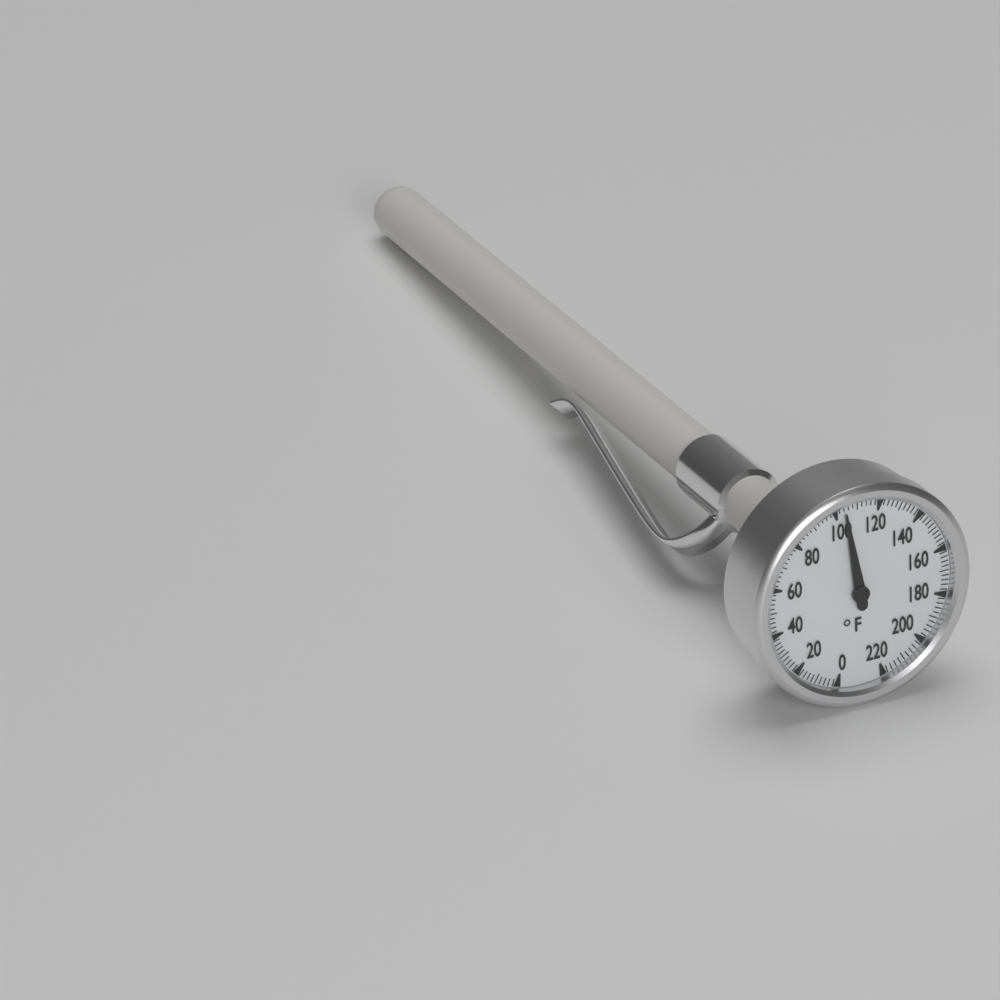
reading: 104 °F
